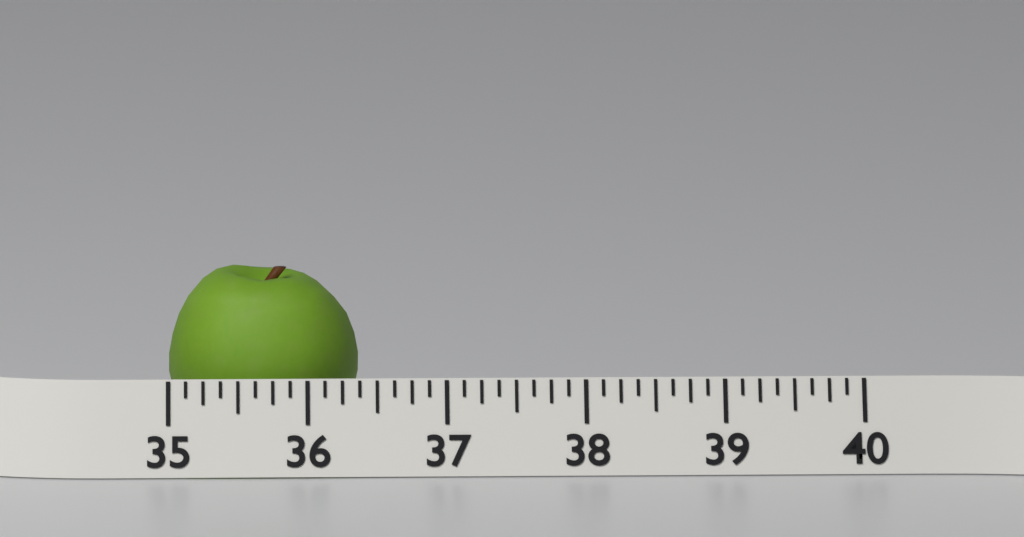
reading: 36.375 (no unit)
